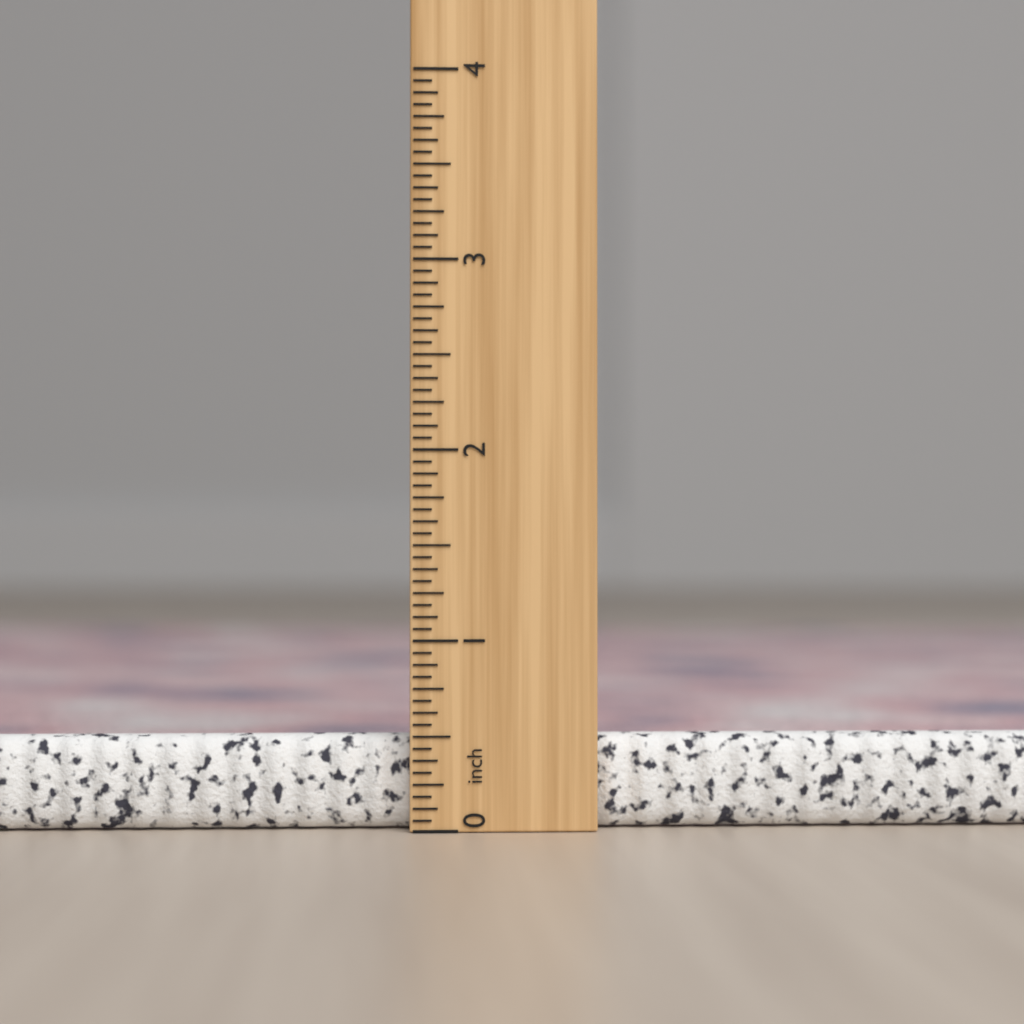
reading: 0.5000 inch
